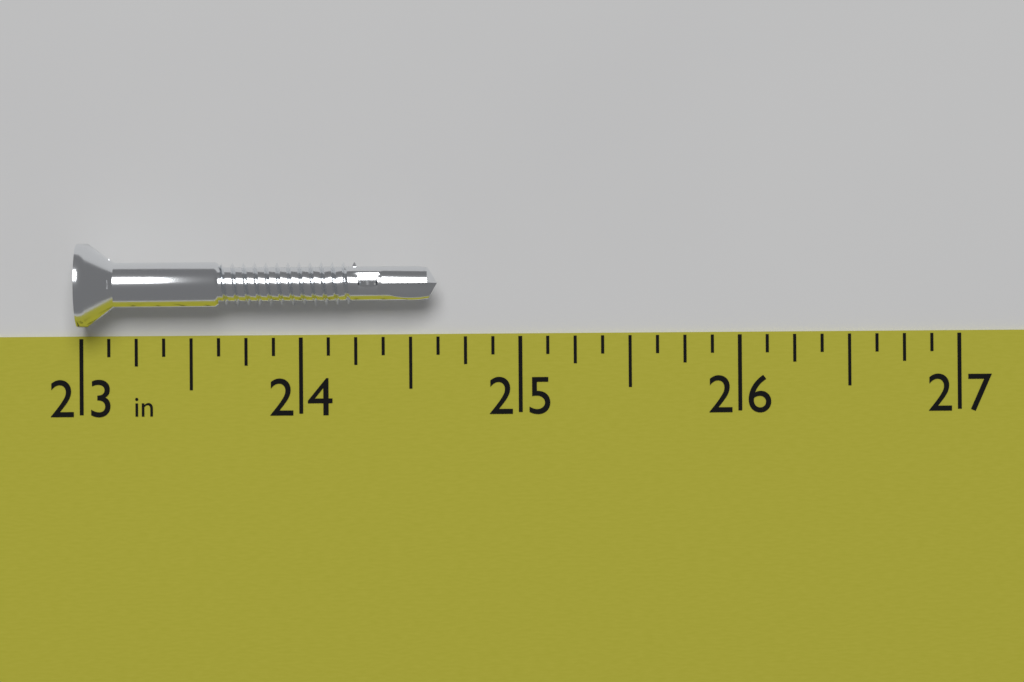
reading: 24.625 in
